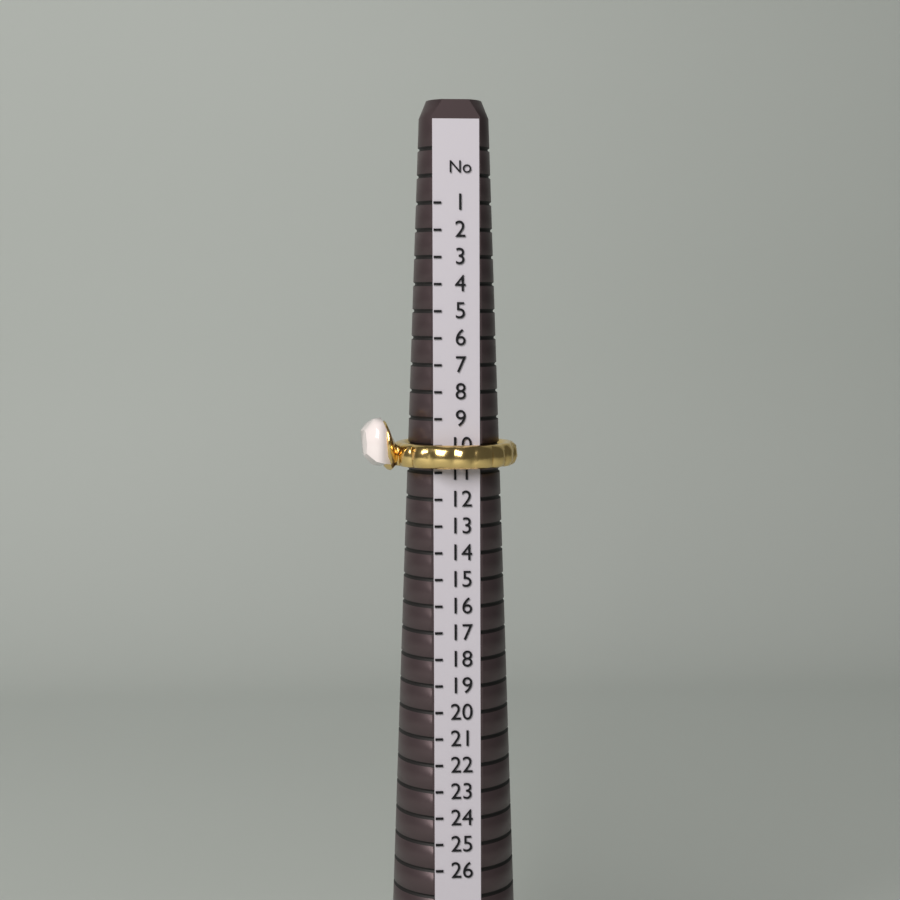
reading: 11 (no unit)
